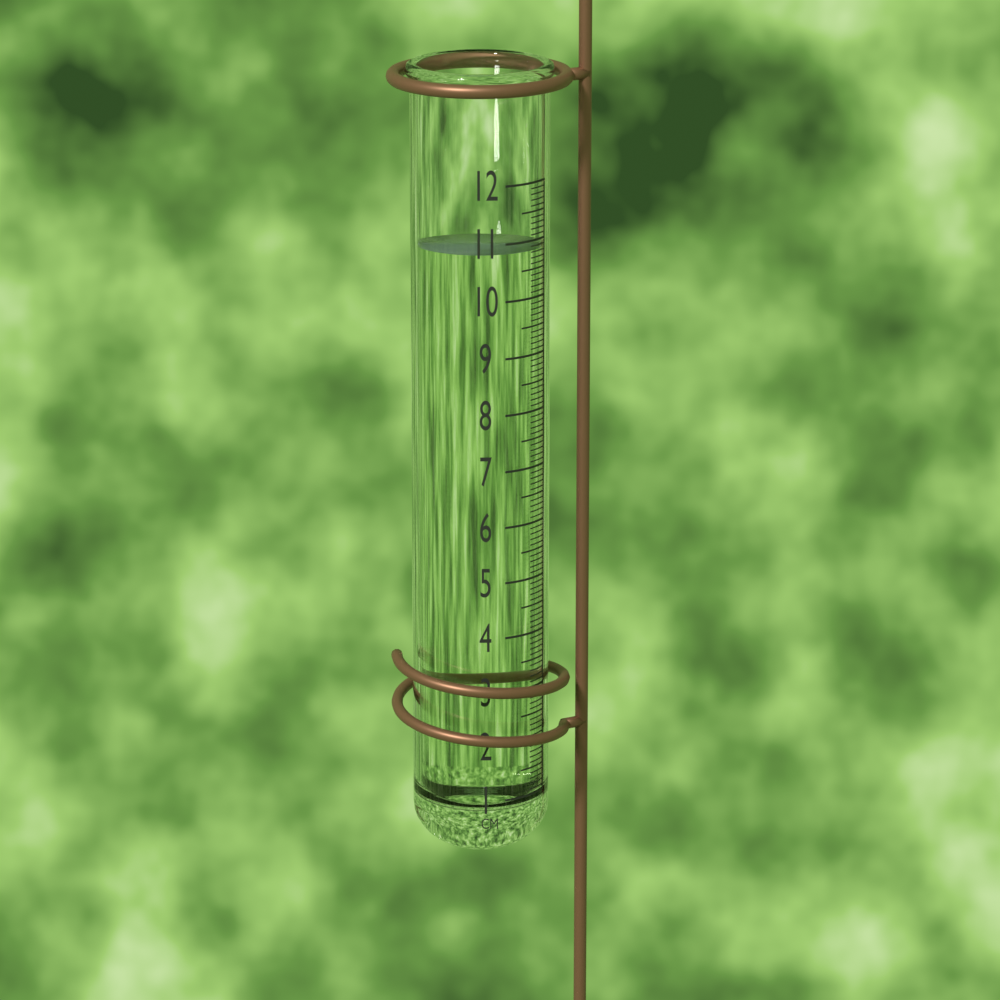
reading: 10.9 cm
